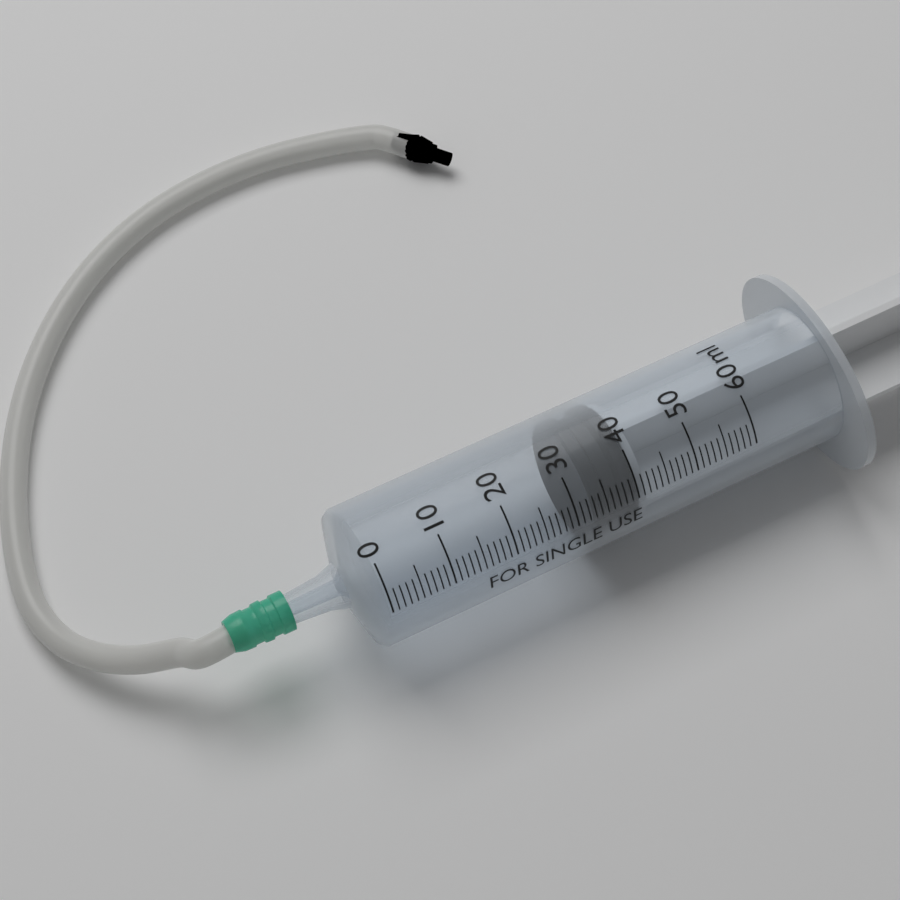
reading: 33 ml
